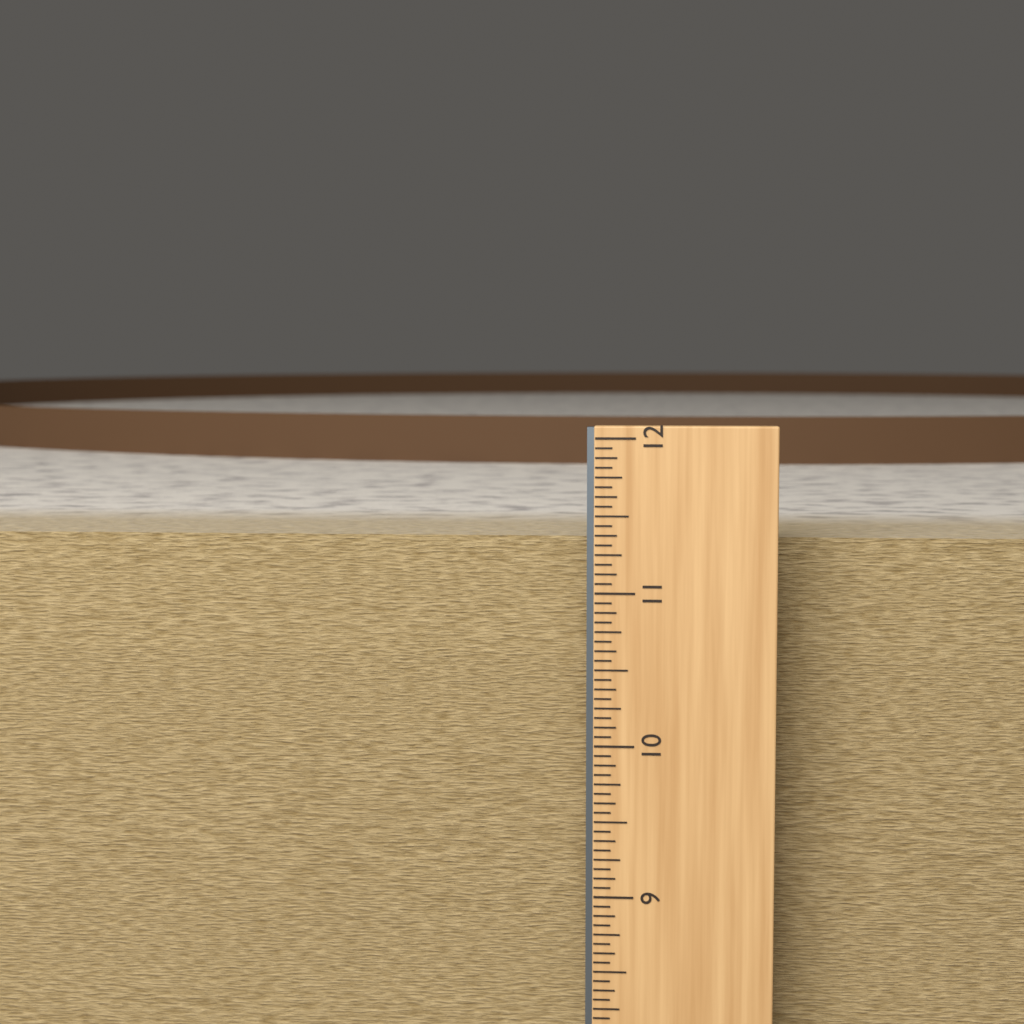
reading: 11.3125 in
